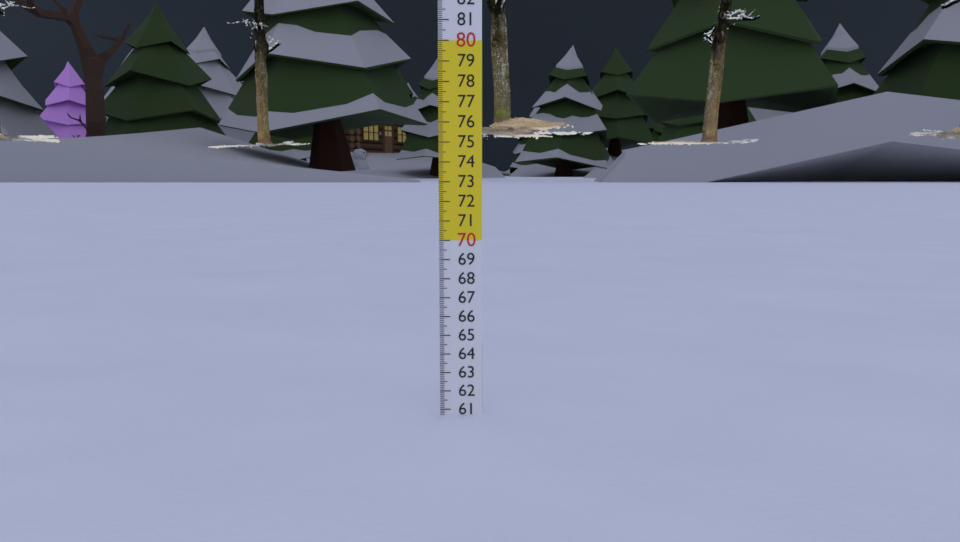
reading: 60.7 cm
